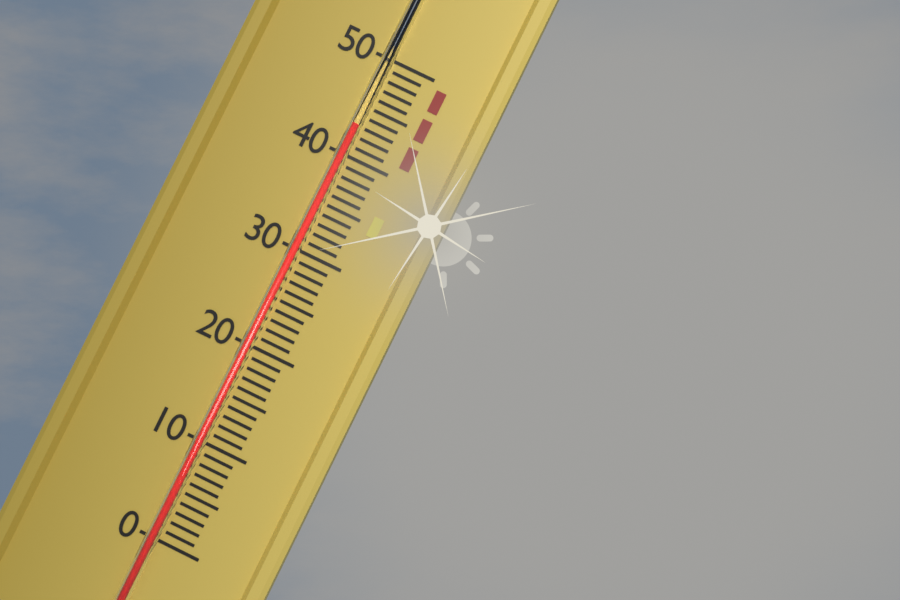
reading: 43 (no unit)
